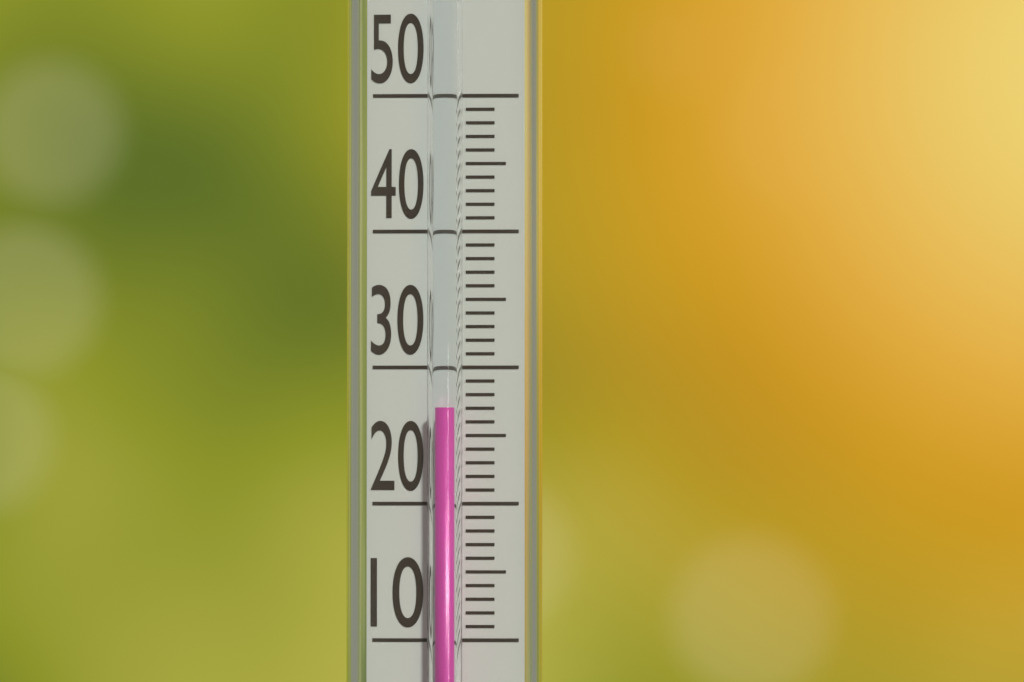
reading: 27 (no unit)
